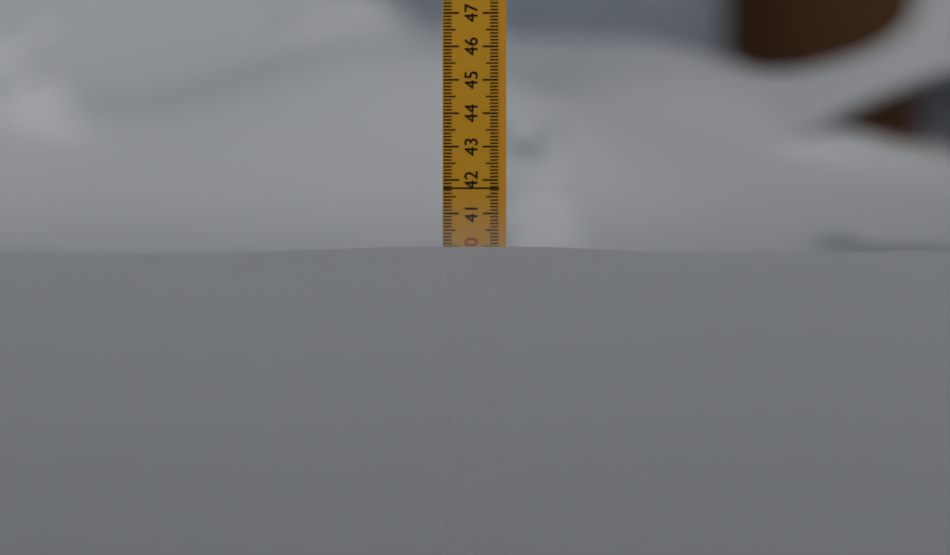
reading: 40.0 (no unit)
